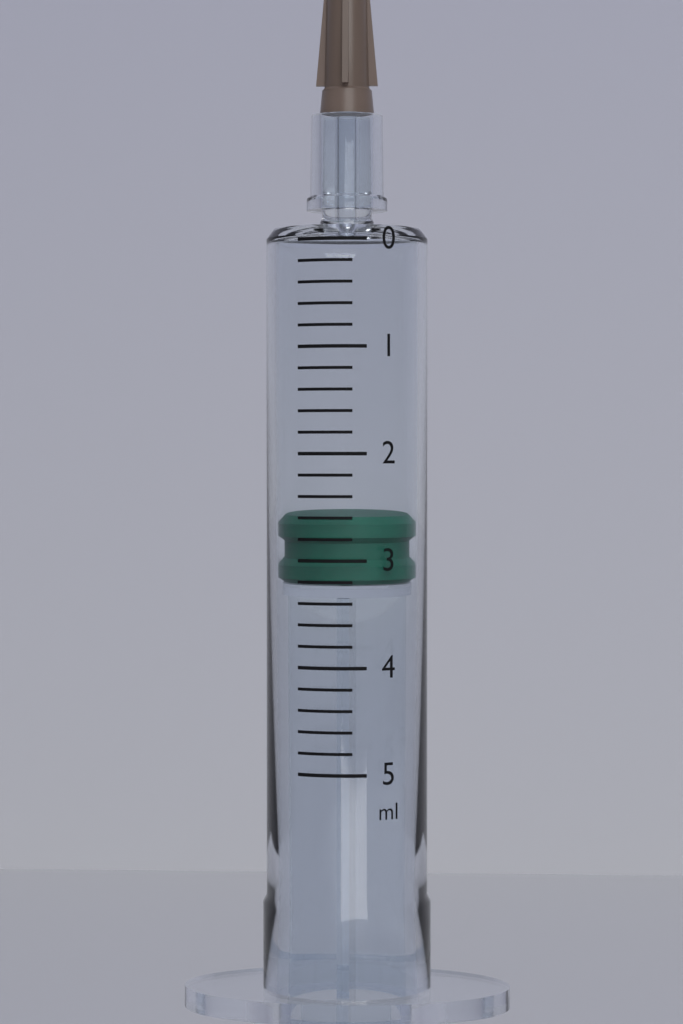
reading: 2.6 ml
